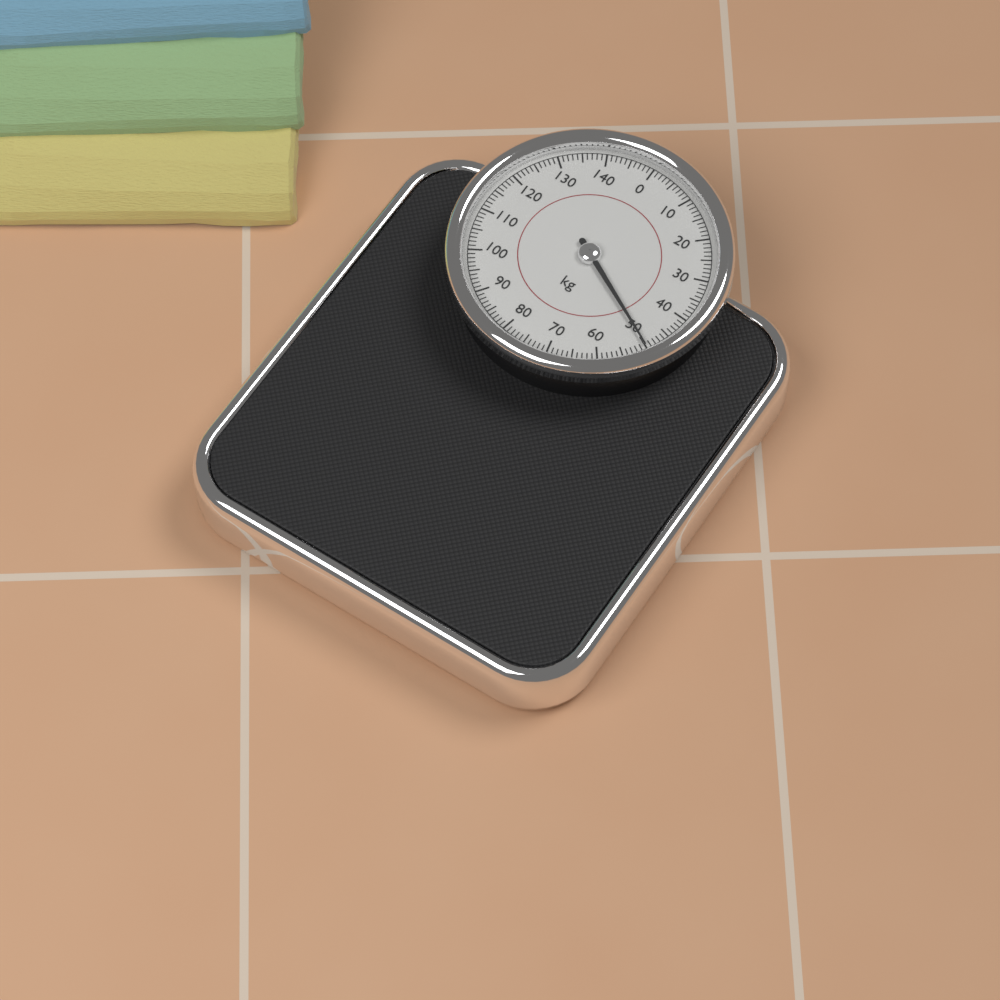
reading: 50 kg
